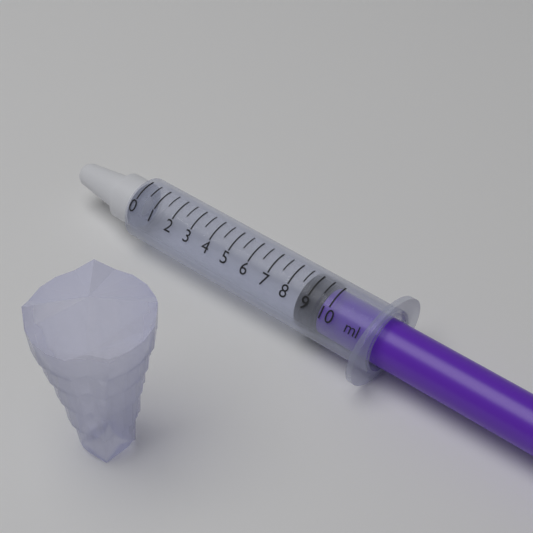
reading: 8.5 ml
